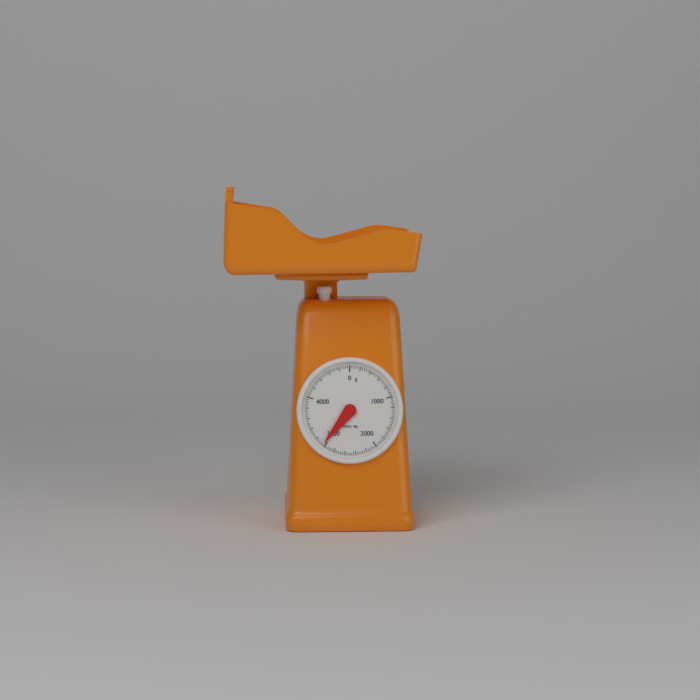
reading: 3040 g
